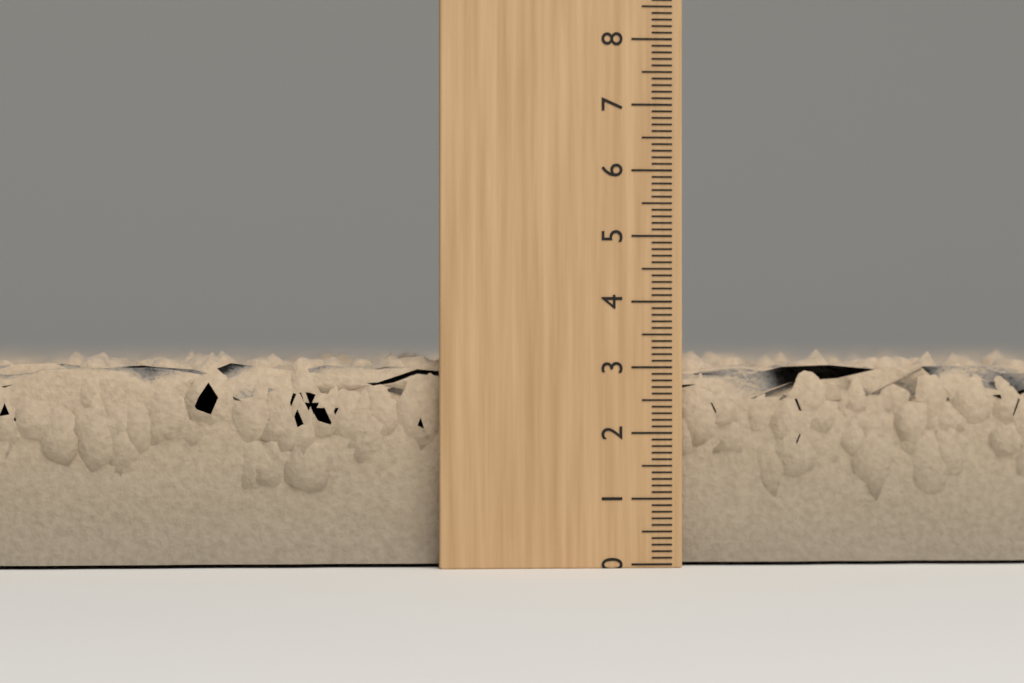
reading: 3.3 (no unit)
